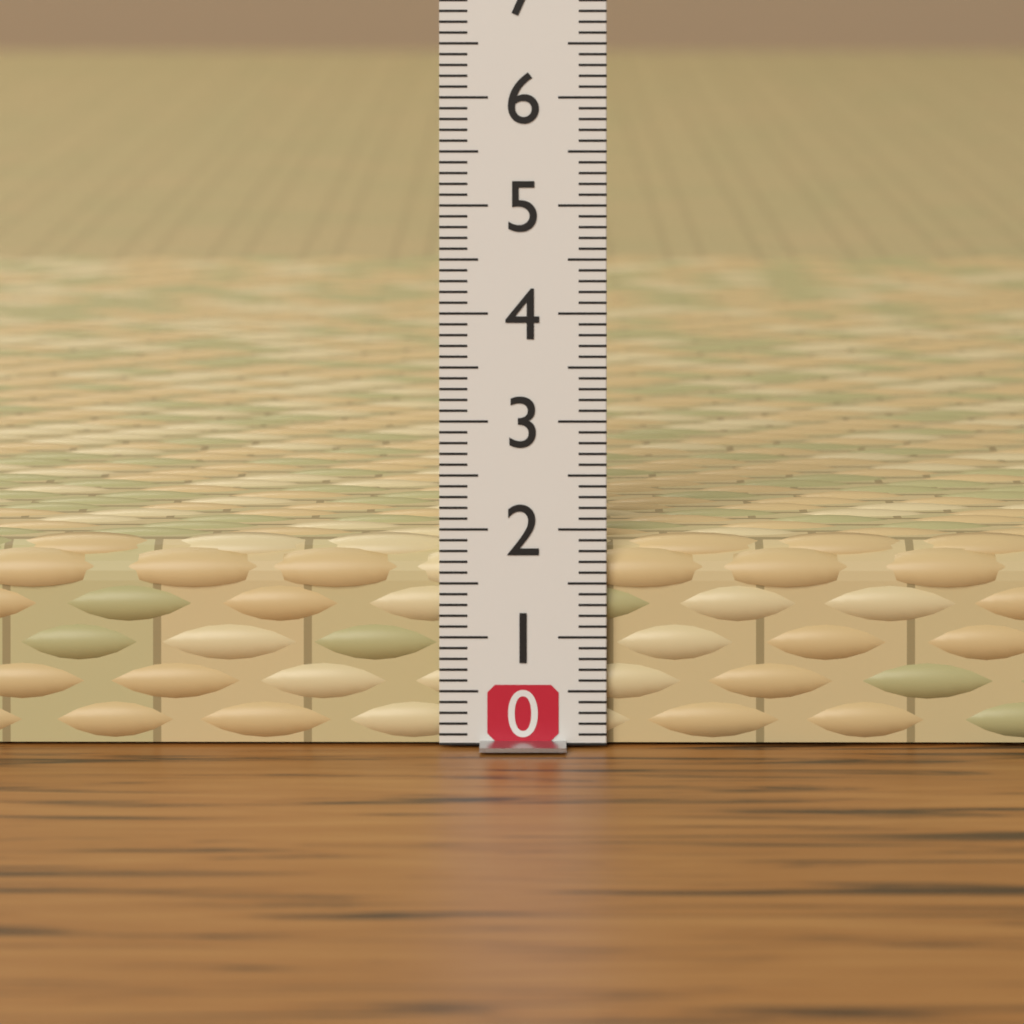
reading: 1.9 (no unit)
